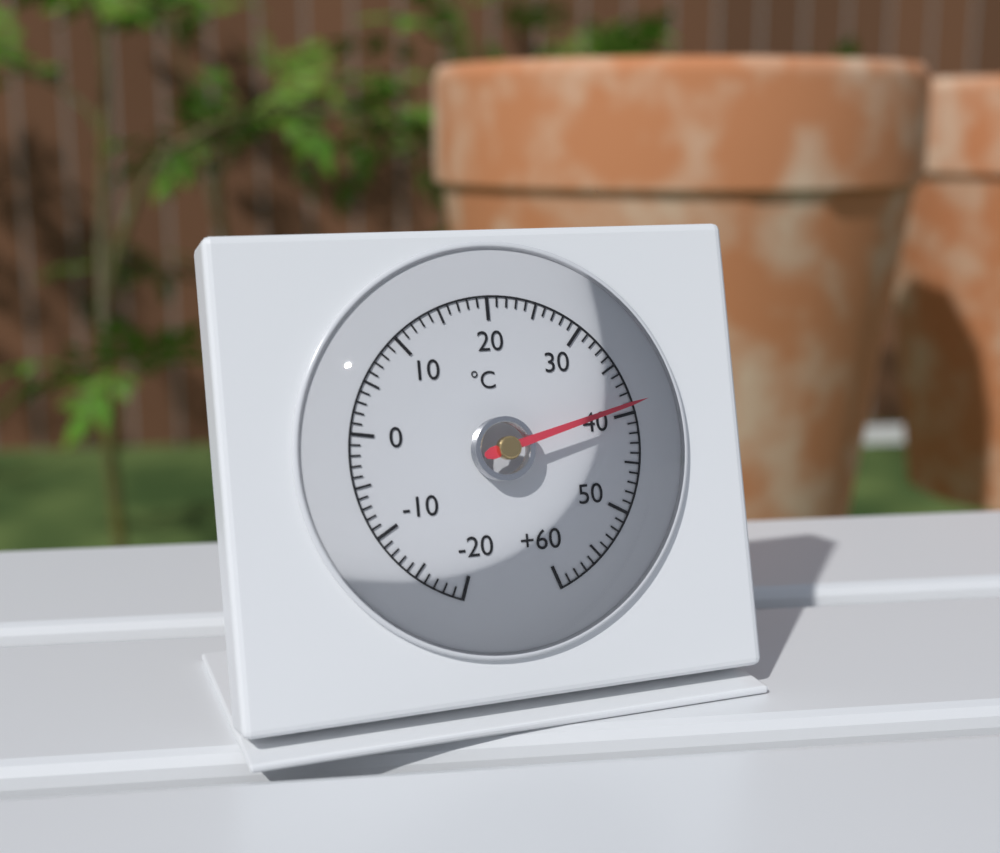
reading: 39 °C
